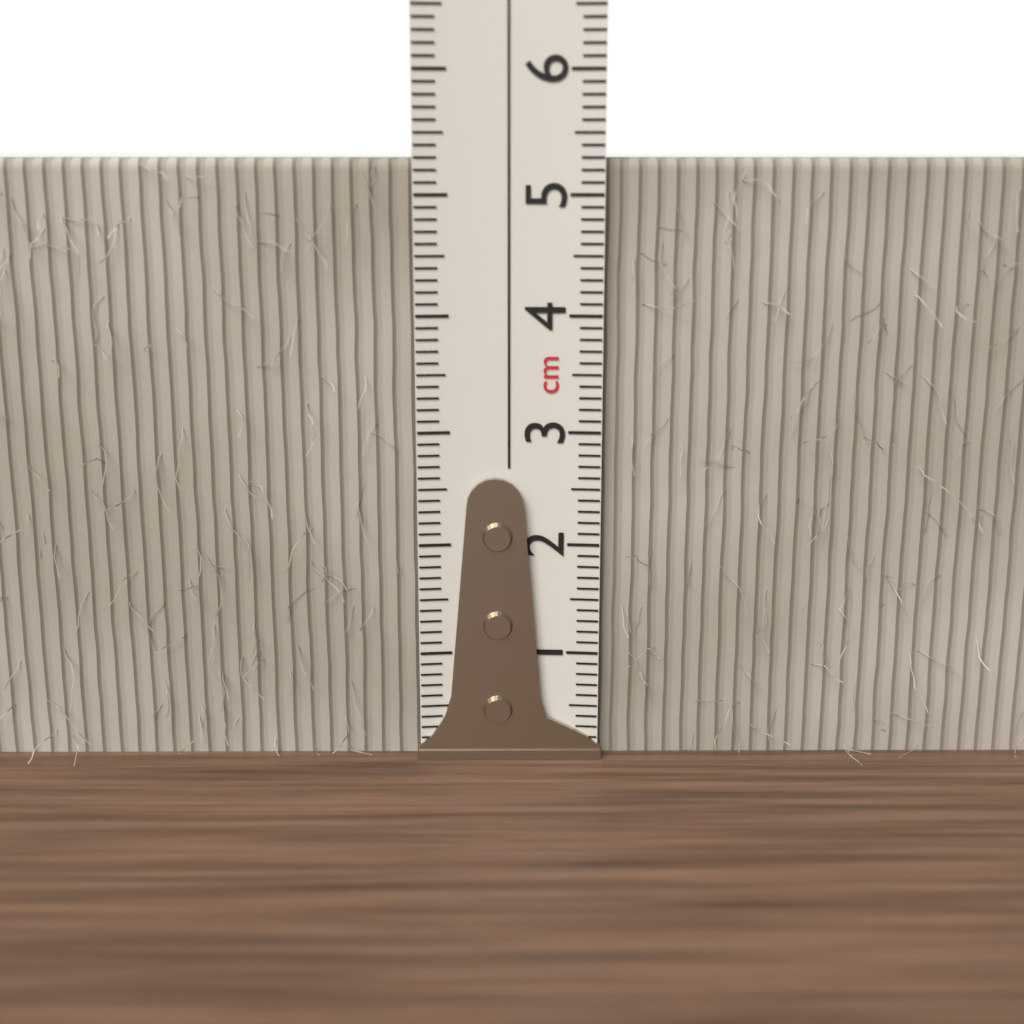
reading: 5.3 cm
